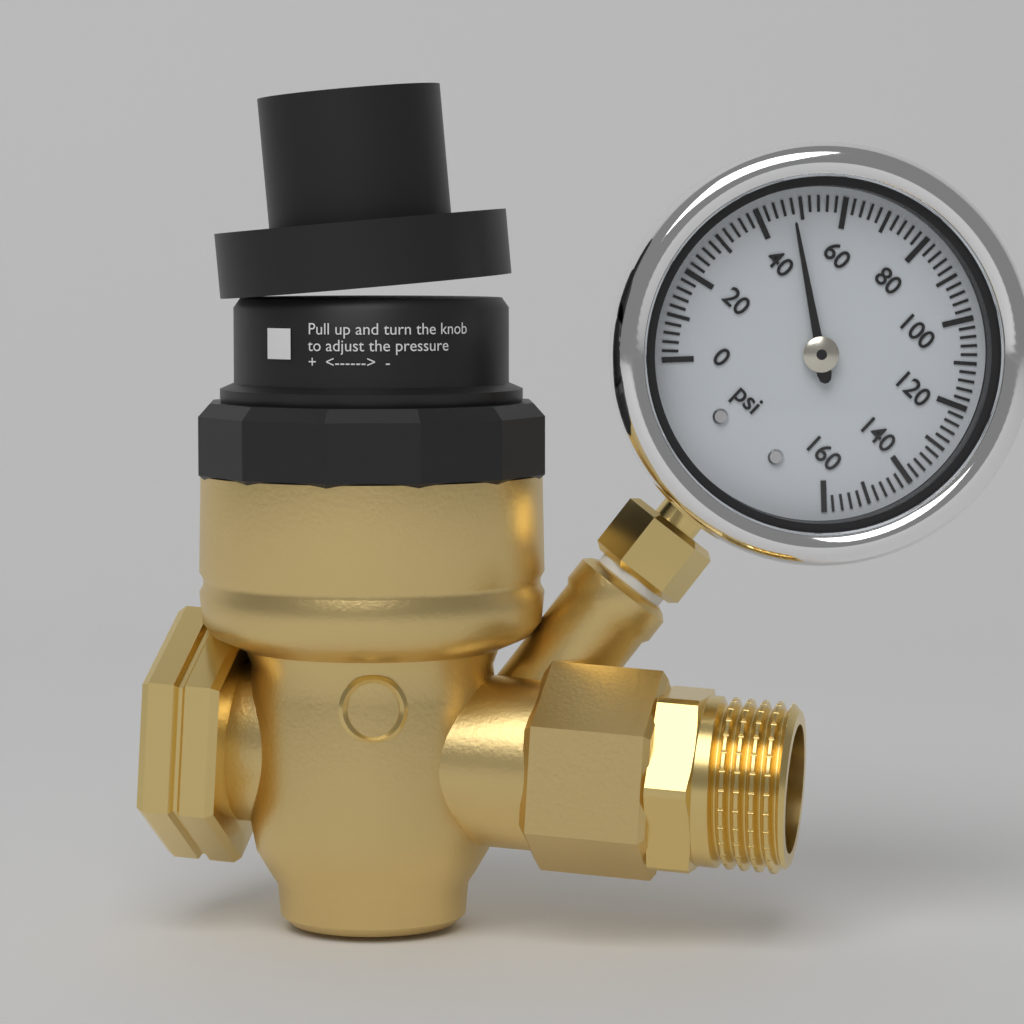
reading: 48 psi
